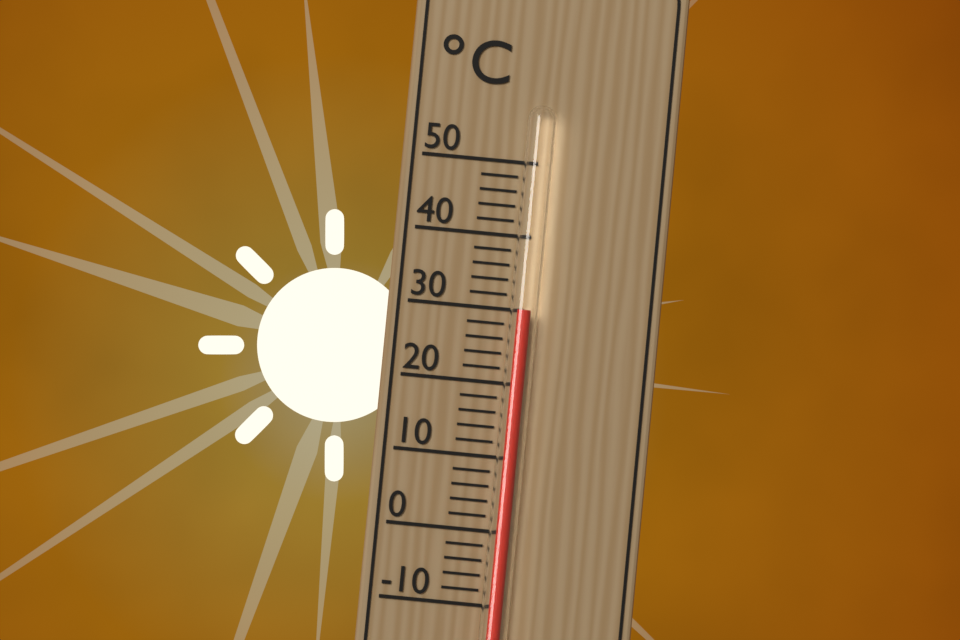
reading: 30 °C
